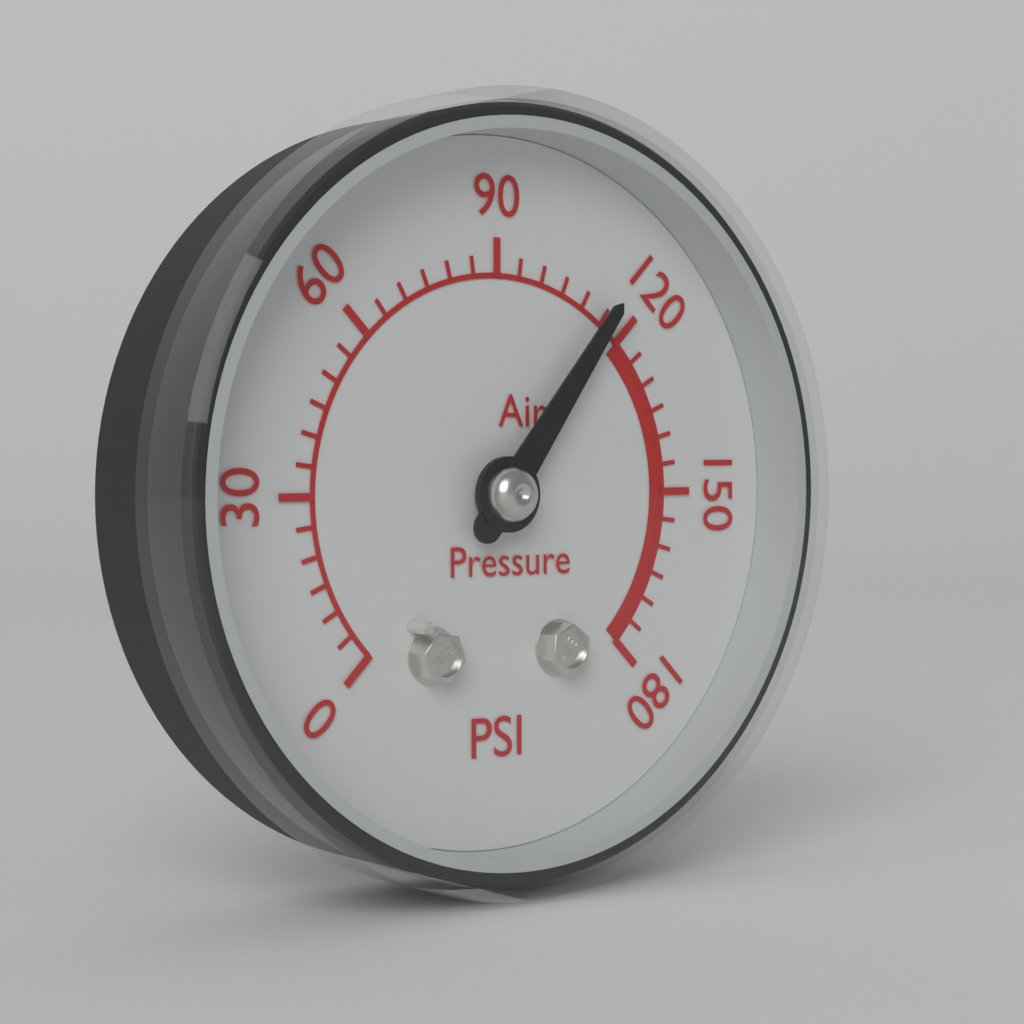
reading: 115 psi
